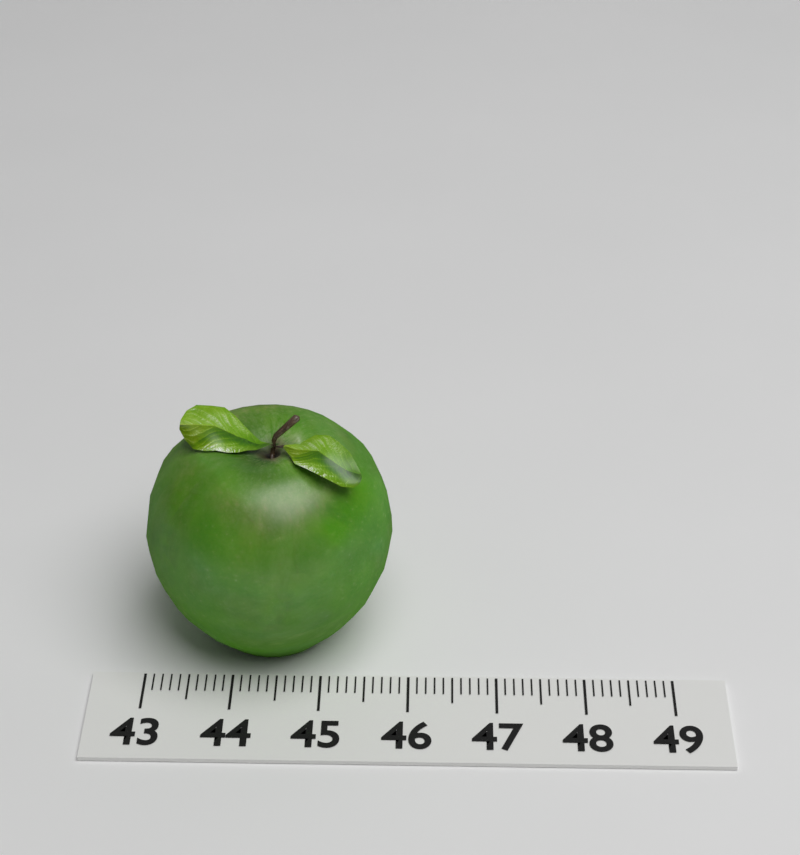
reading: 45.8 (no unit)
